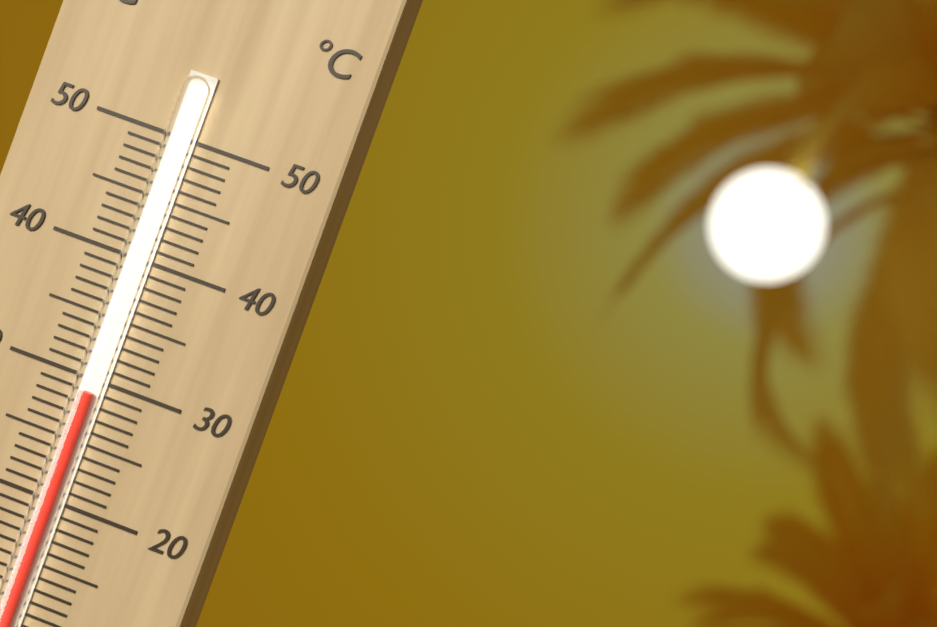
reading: 29 °C
